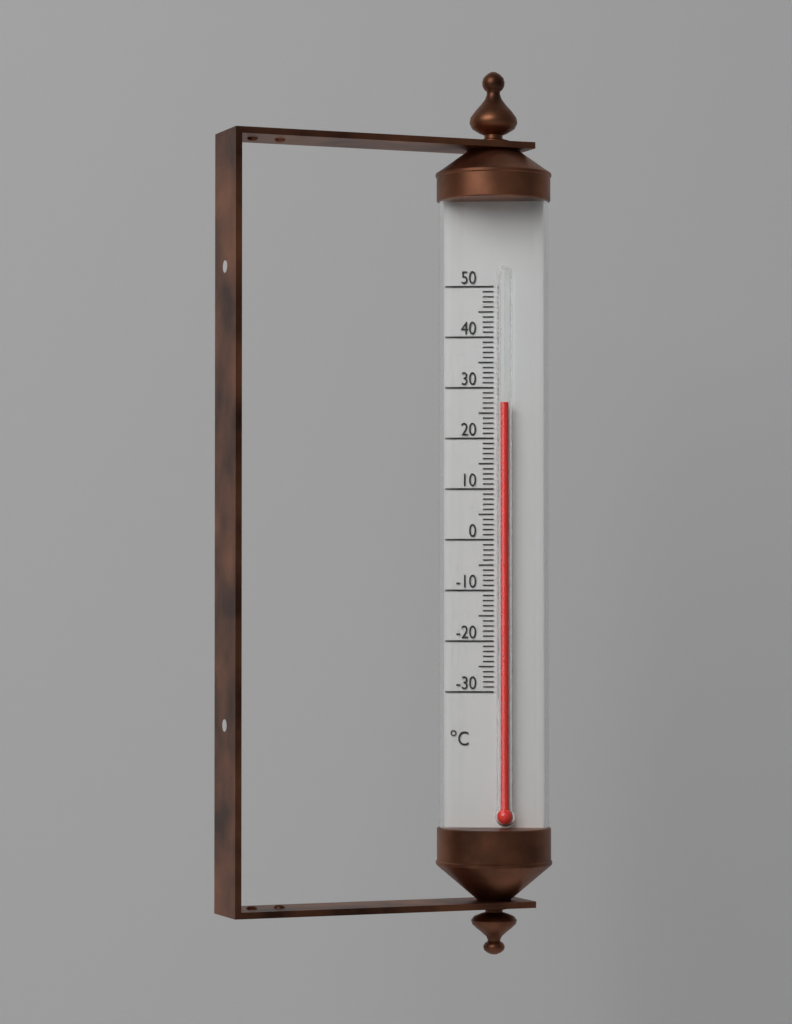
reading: 27 °C
